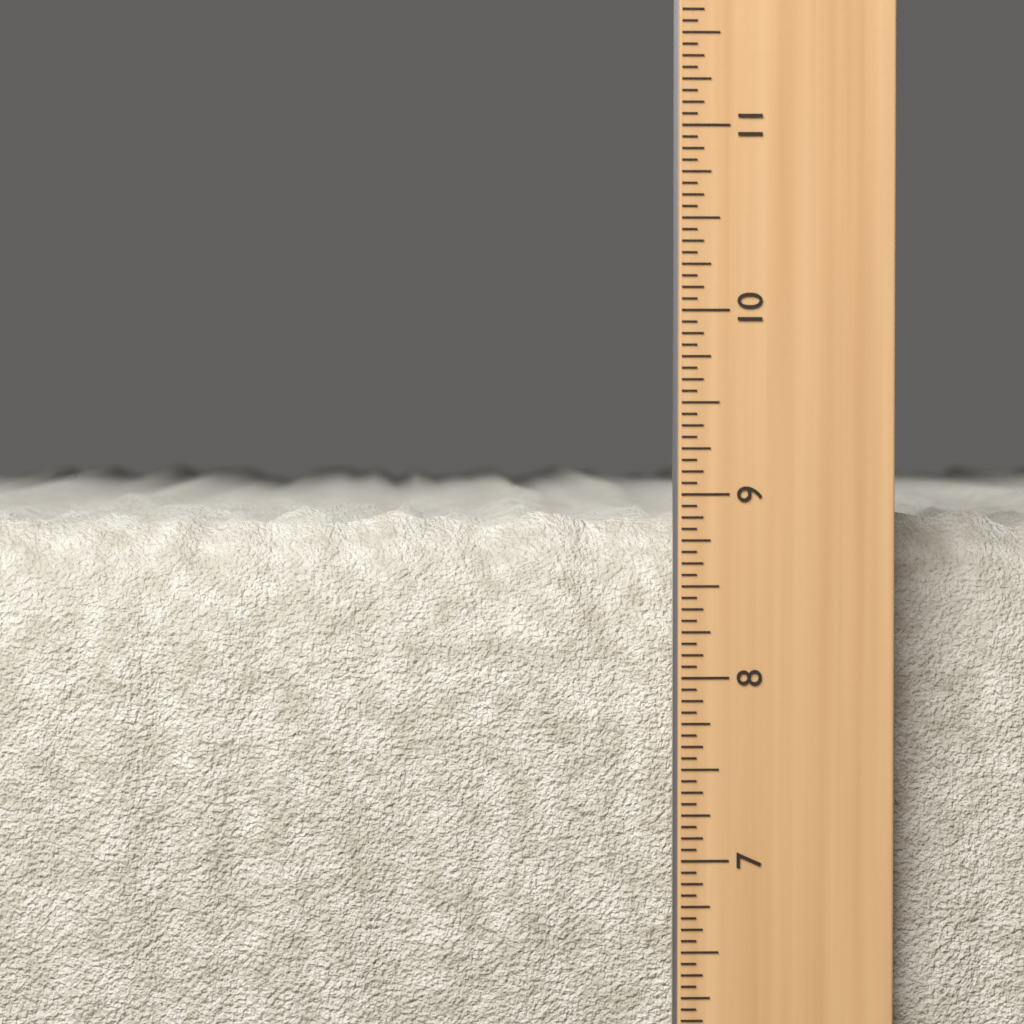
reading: 8.9375 in
